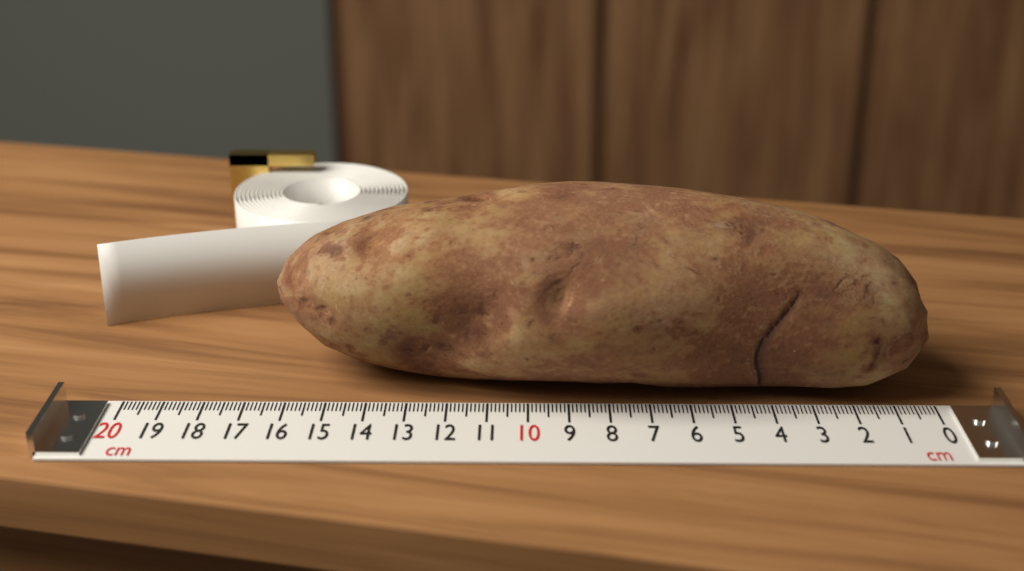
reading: 16.4 cm
